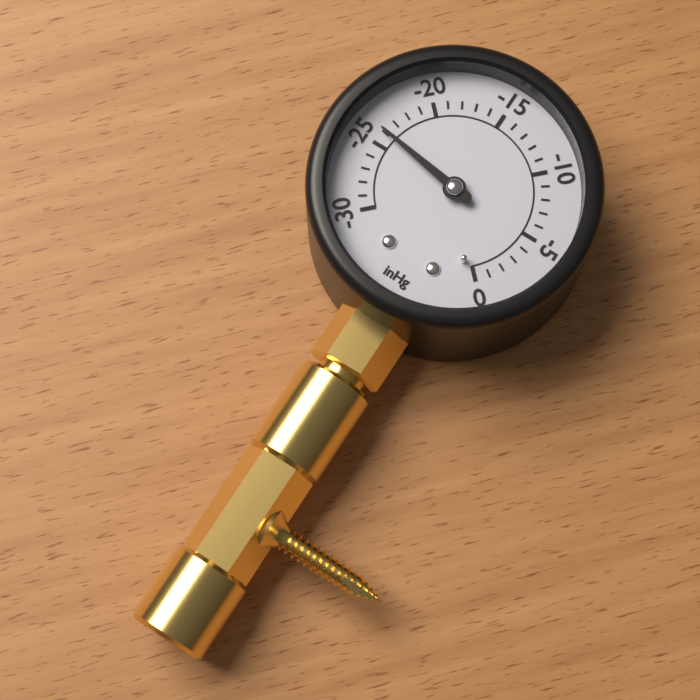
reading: -24 inHg
